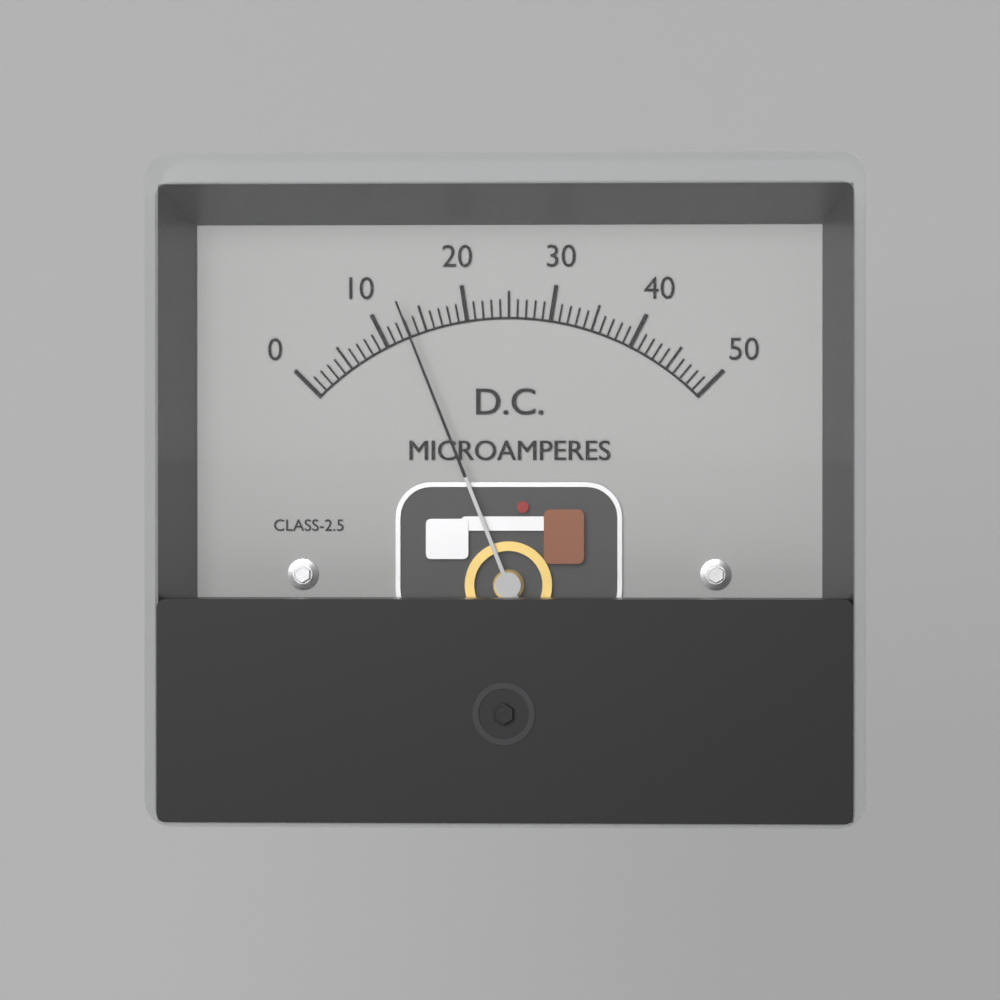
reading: 13 µA
